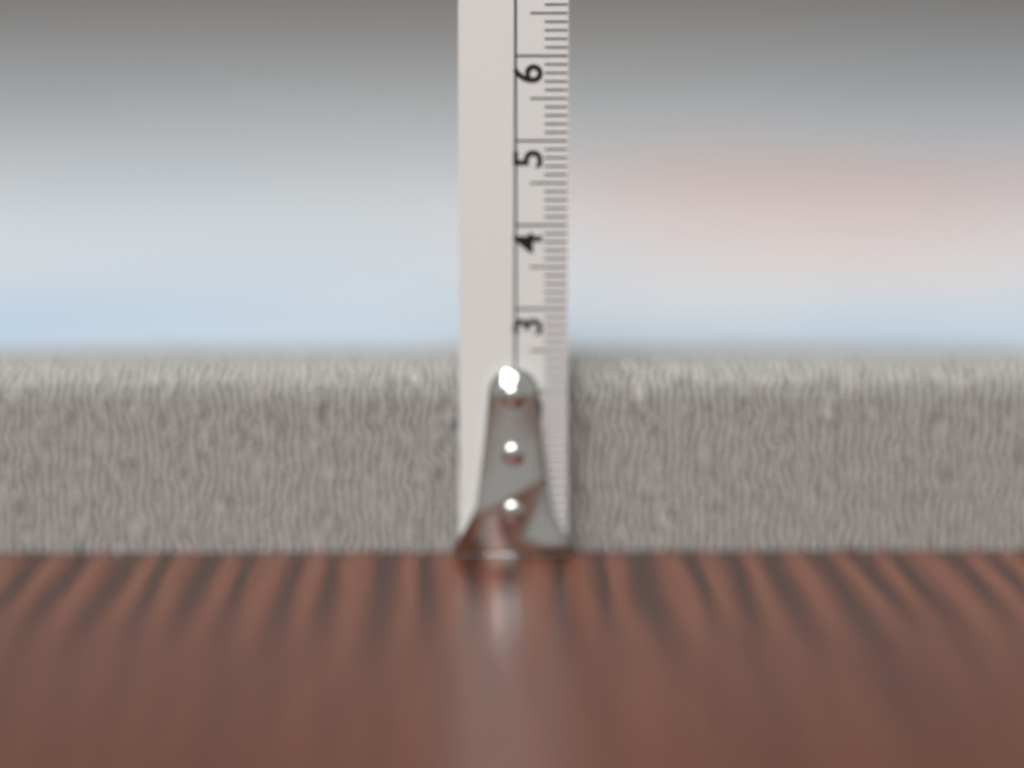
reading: 2.3 cm
